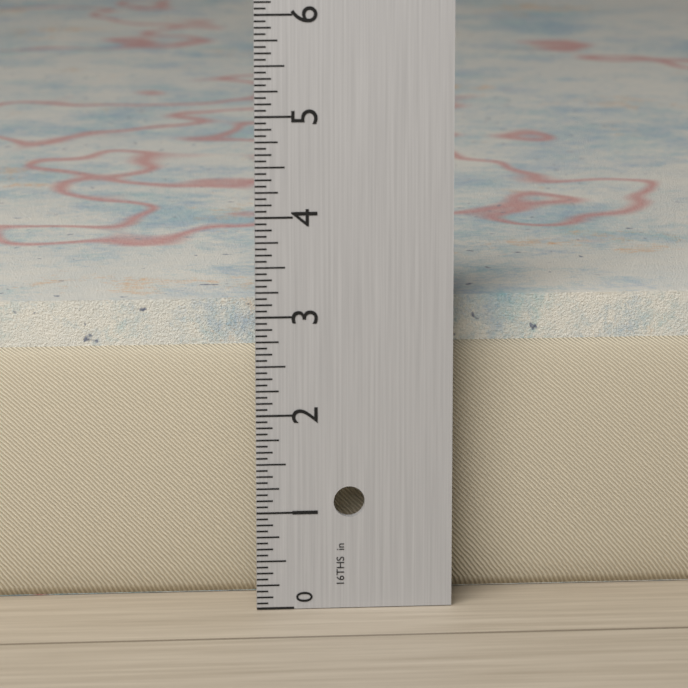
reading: 3.0625 in
